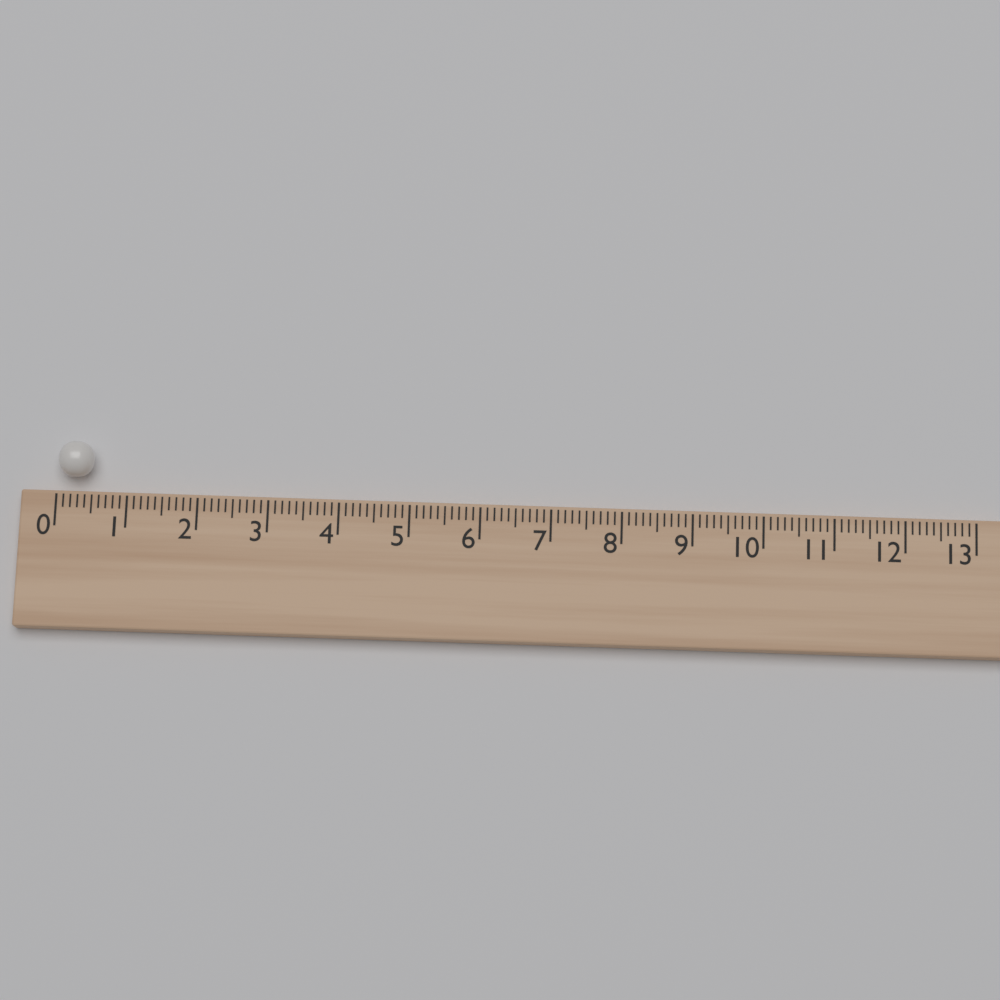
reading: 0.5 (no unit)
